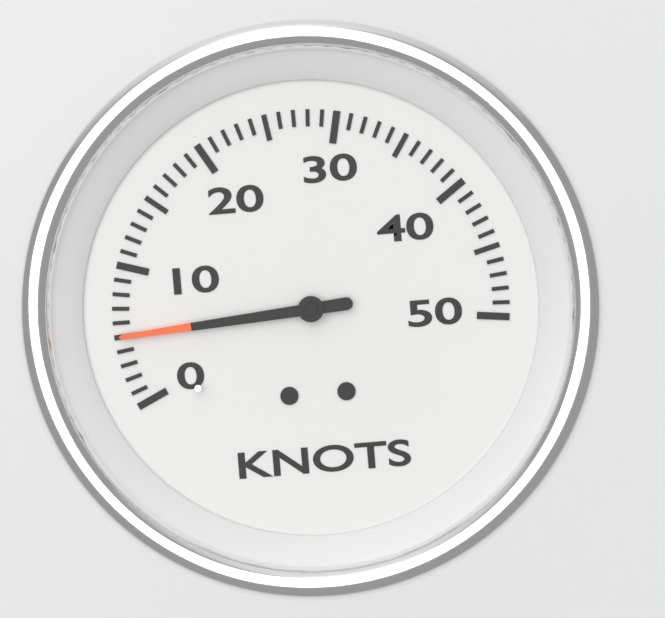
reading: 5 knots
